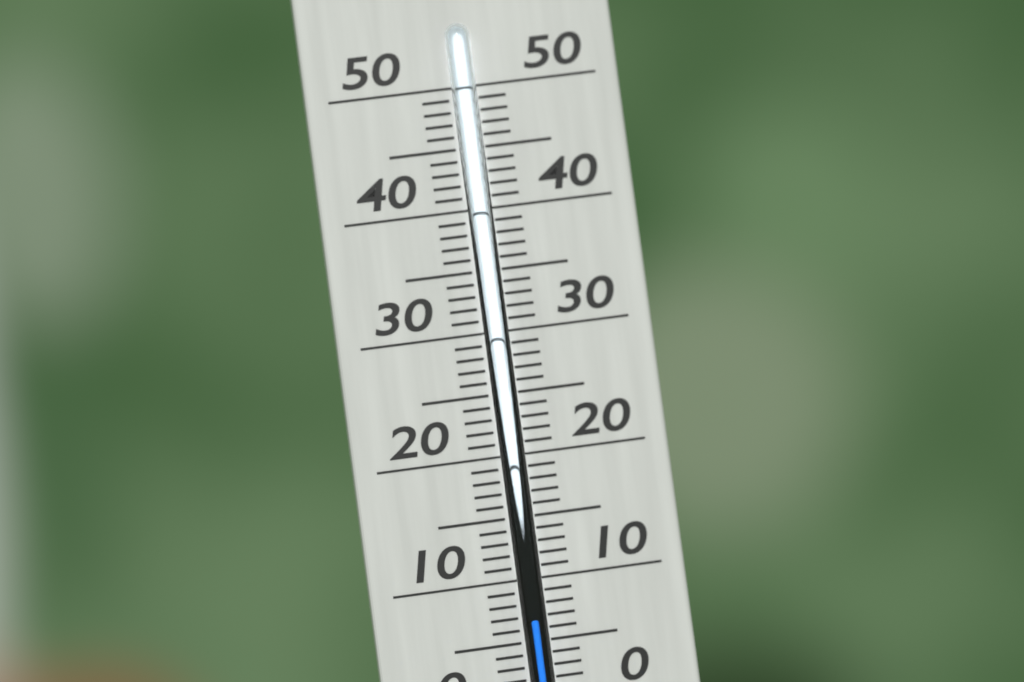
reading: 7 °C
